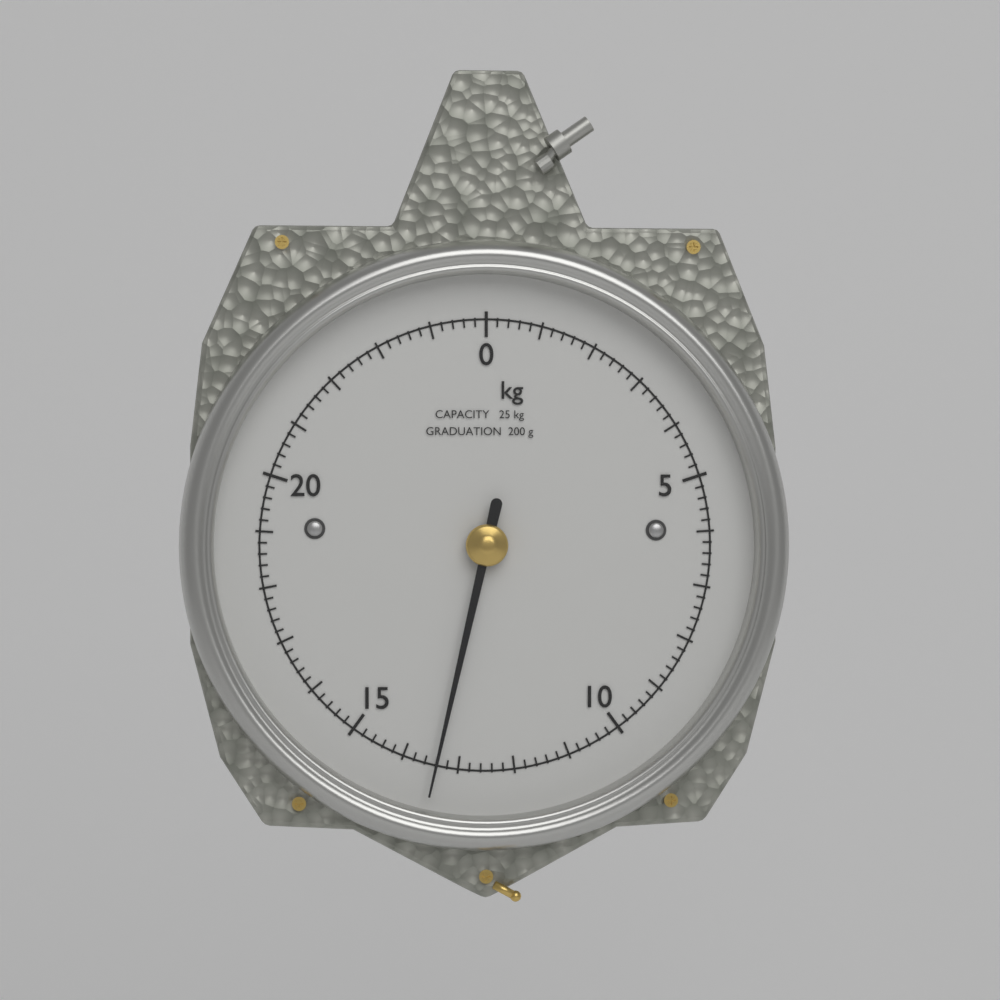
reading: 13.4 kg
